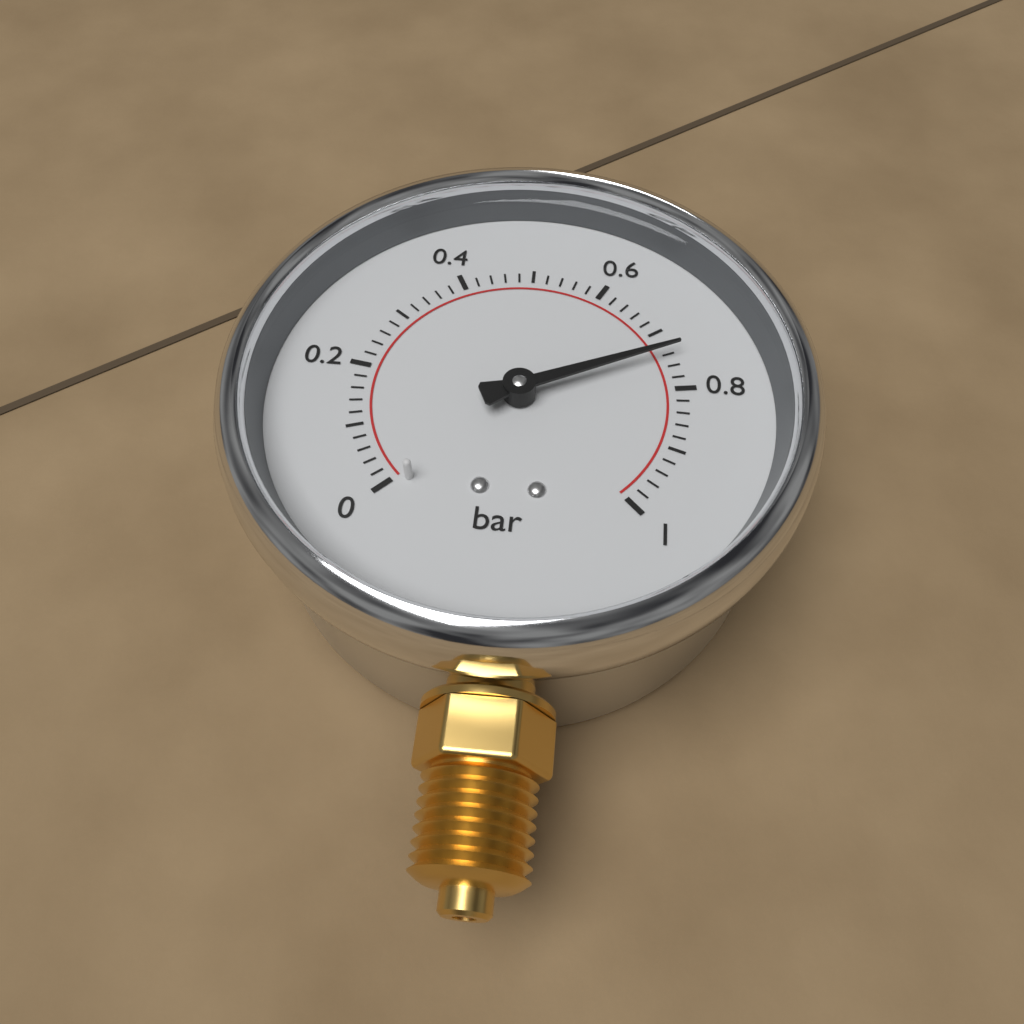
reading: 0.74 bar
